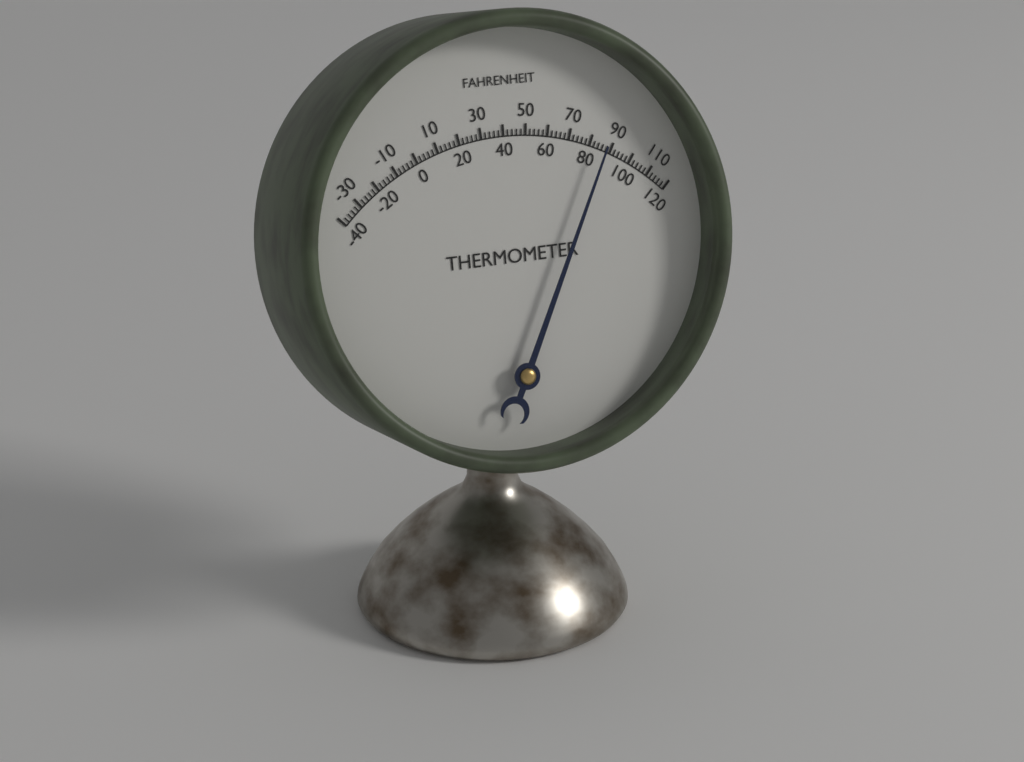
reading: 86 °F
